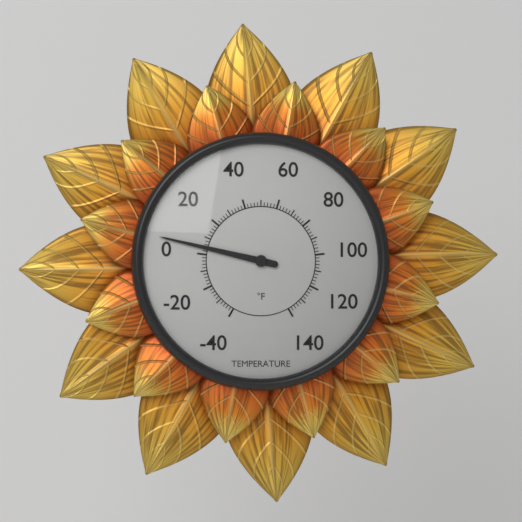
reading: 4 °F
